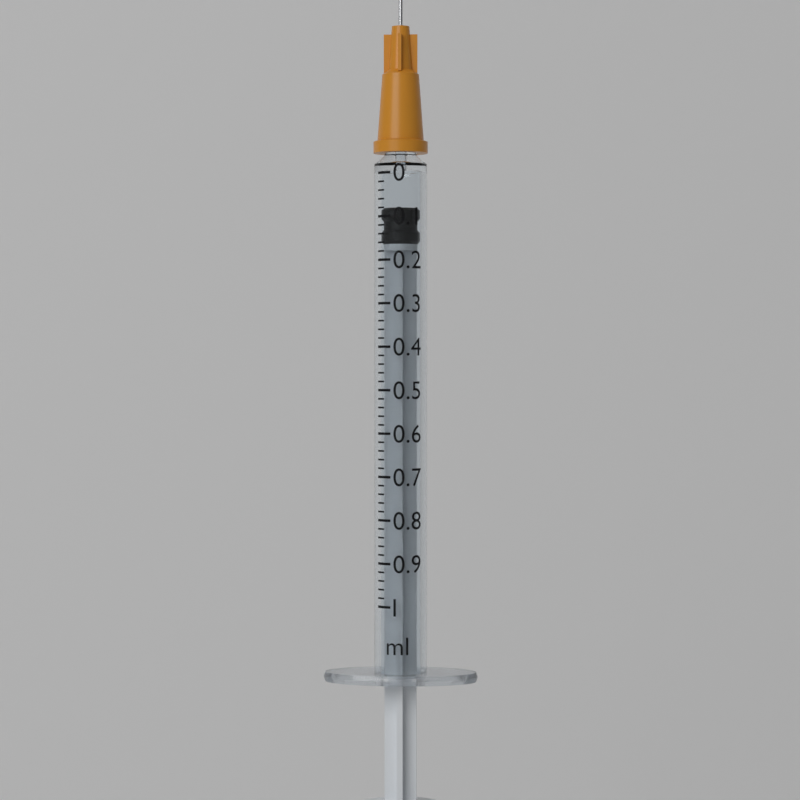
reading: 0.08 ml
